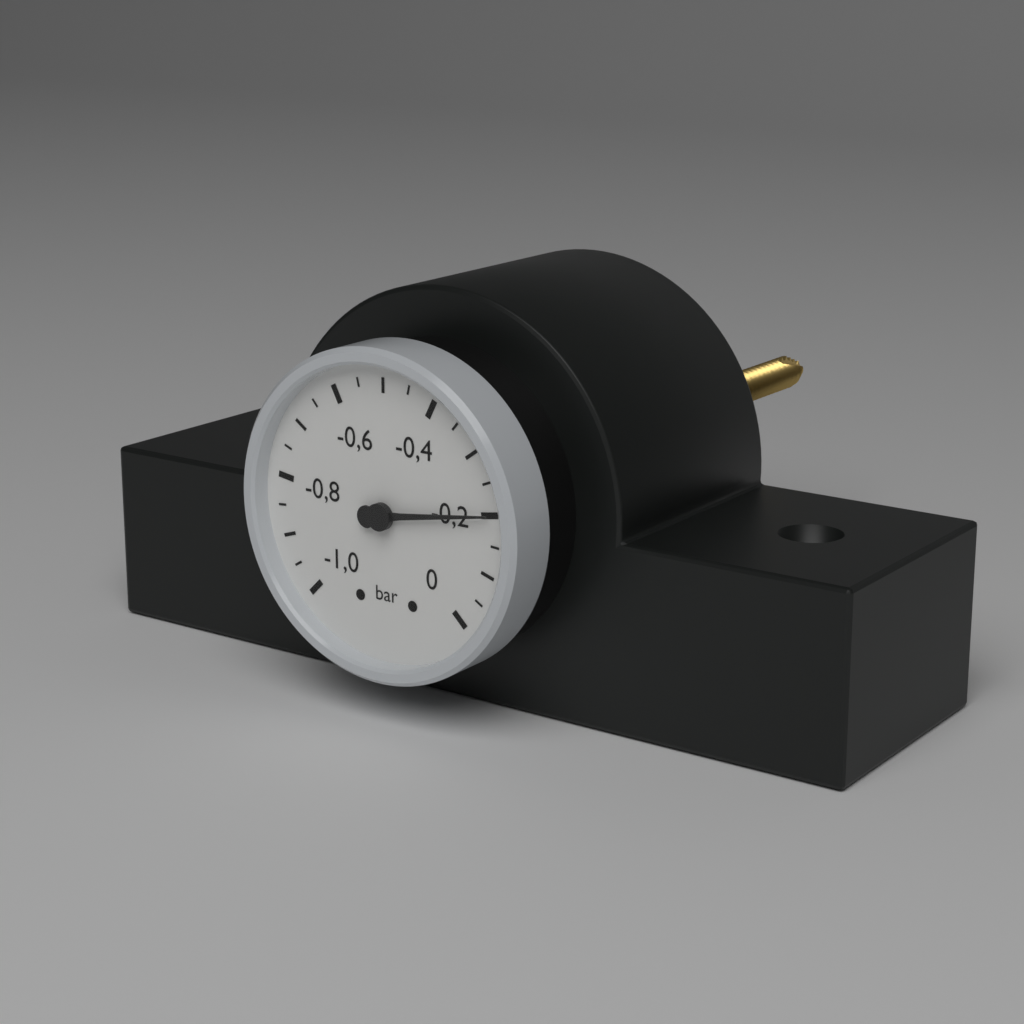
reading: -0.20 bar
